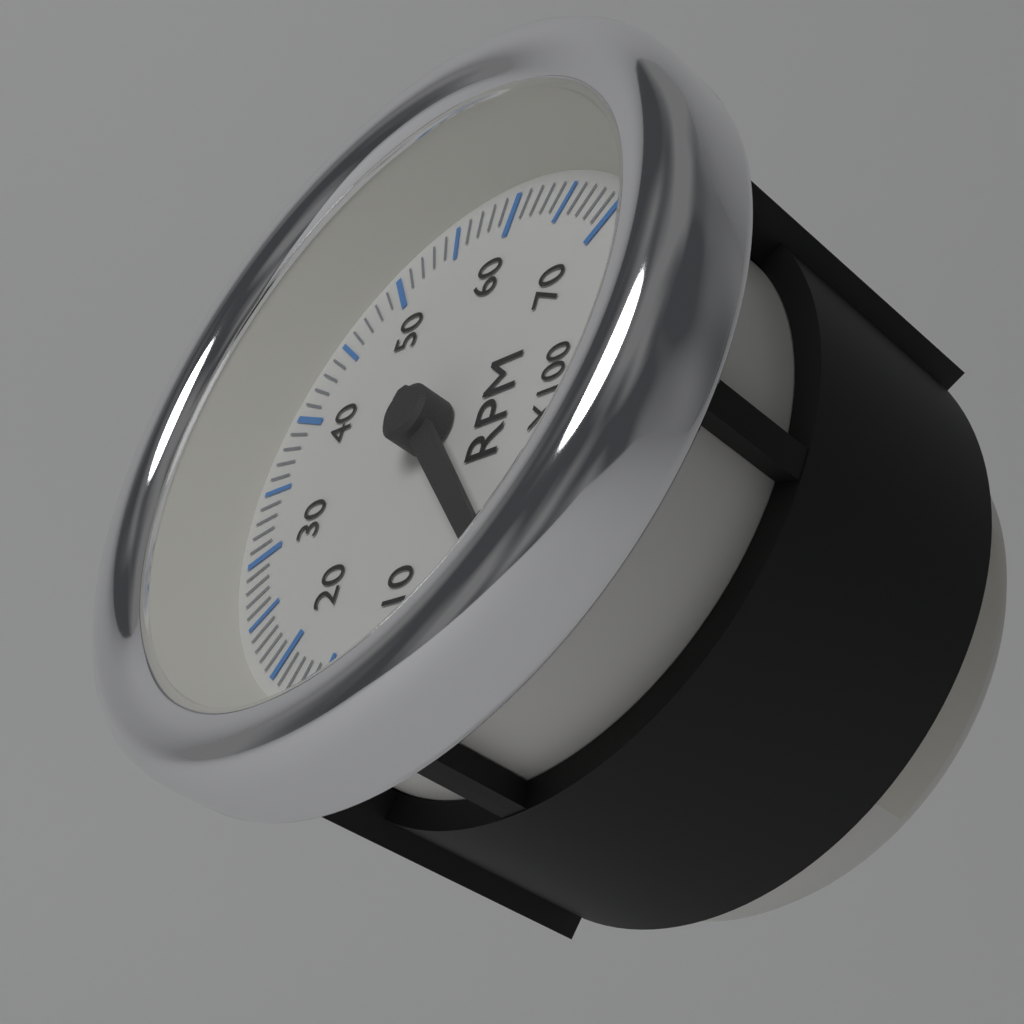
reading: 100 RPM
